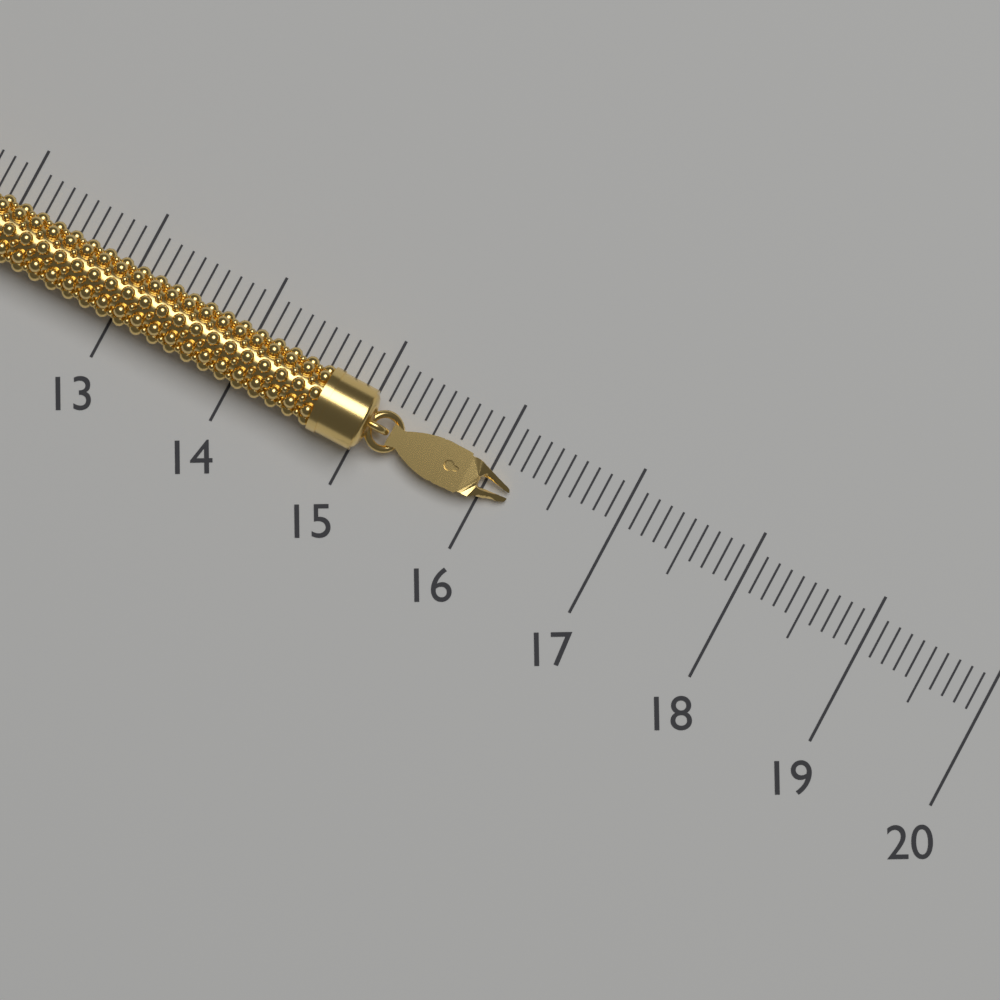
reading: 16.2 (no unit)
